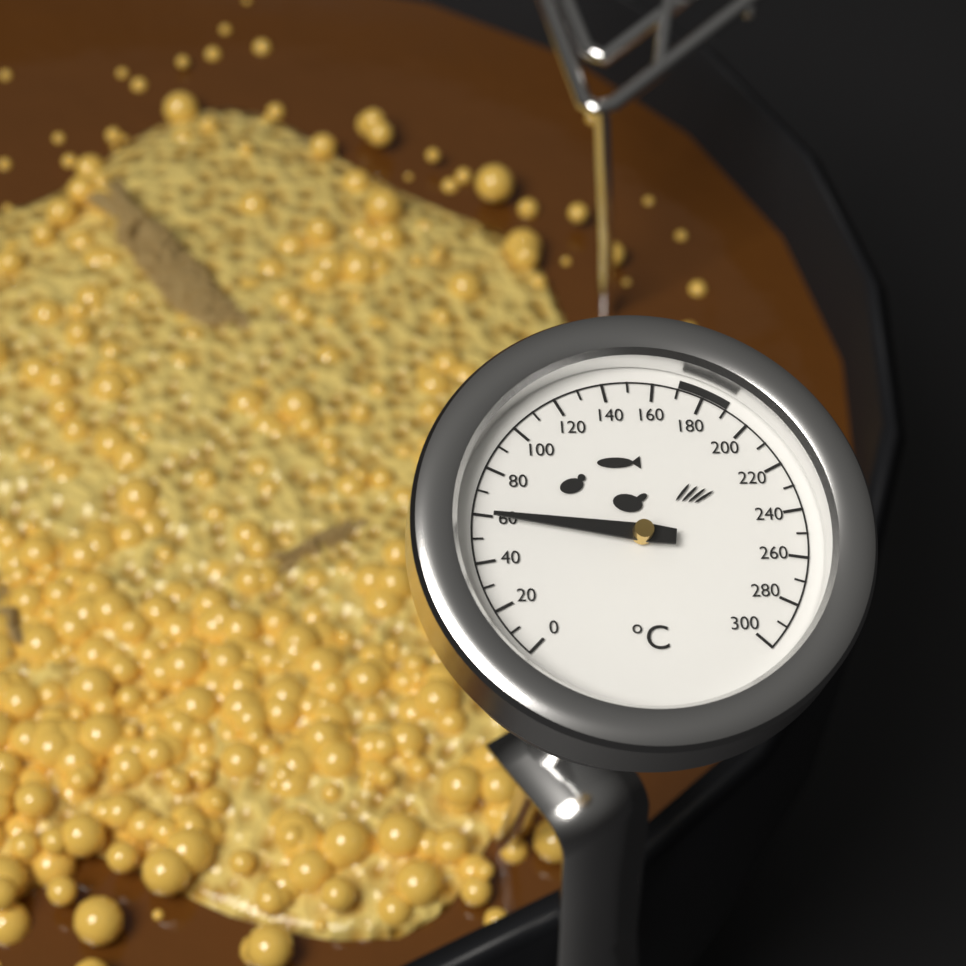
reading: 60 °C
